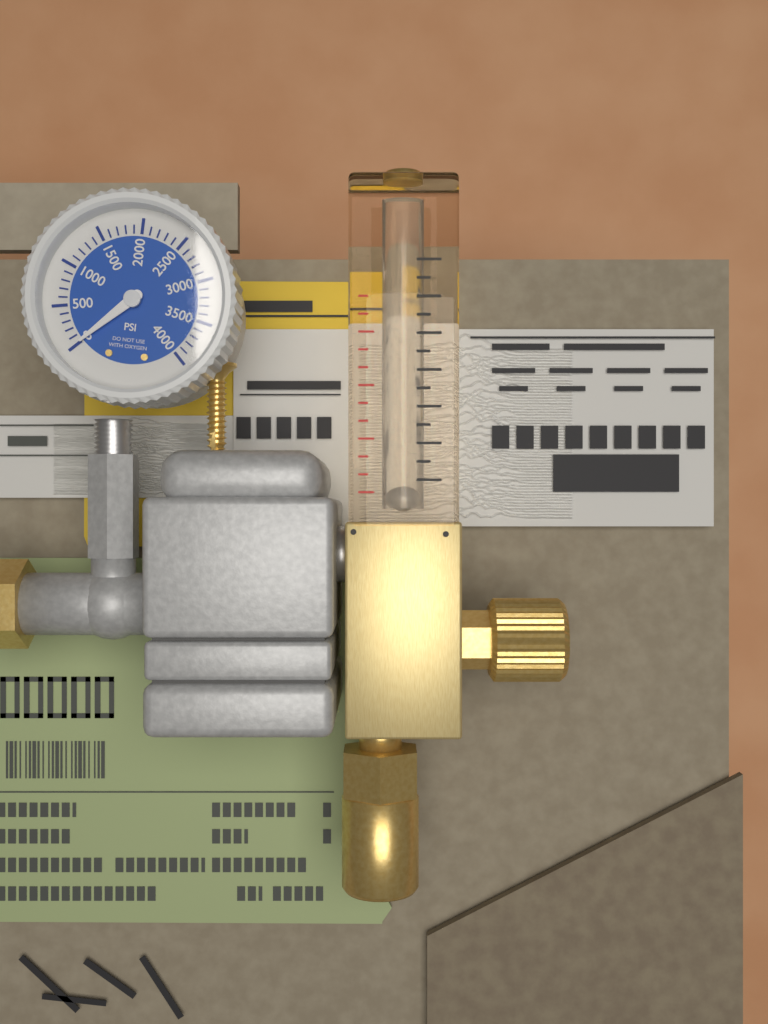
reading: 0 psi
